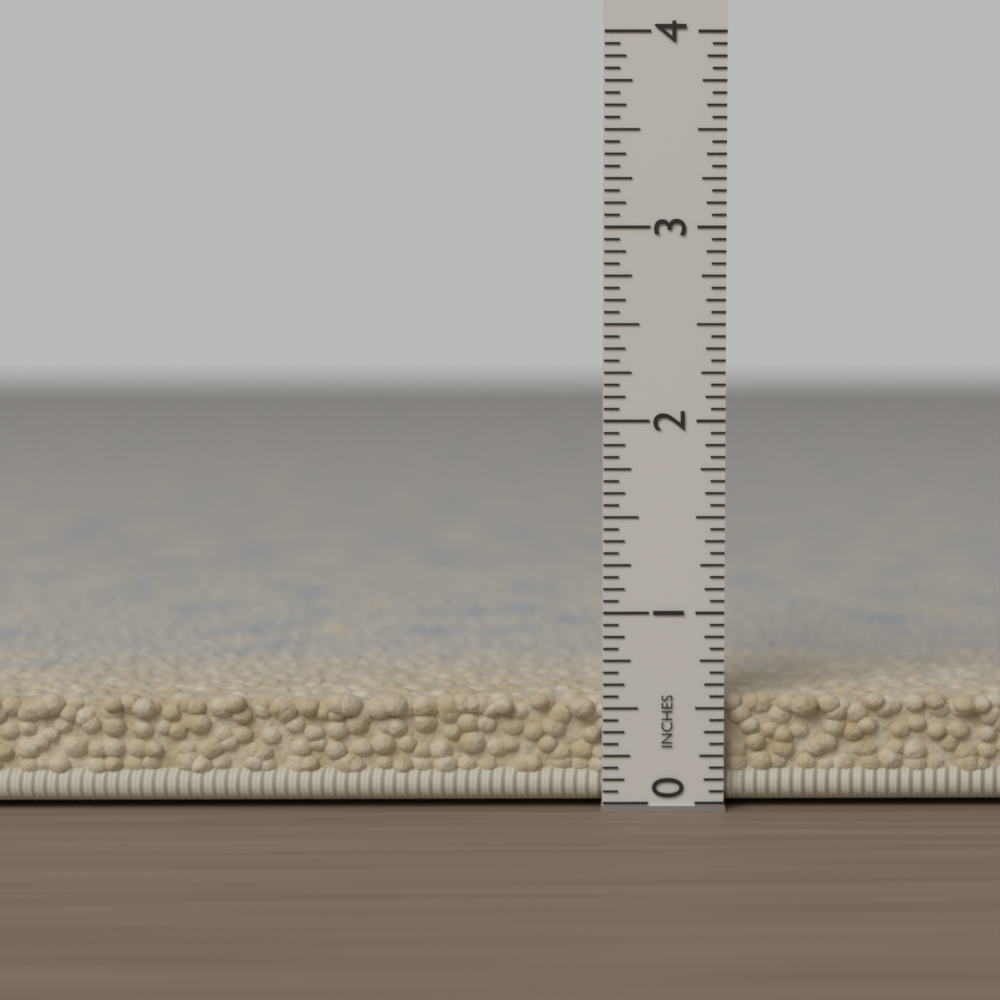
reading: 0.5625 in
